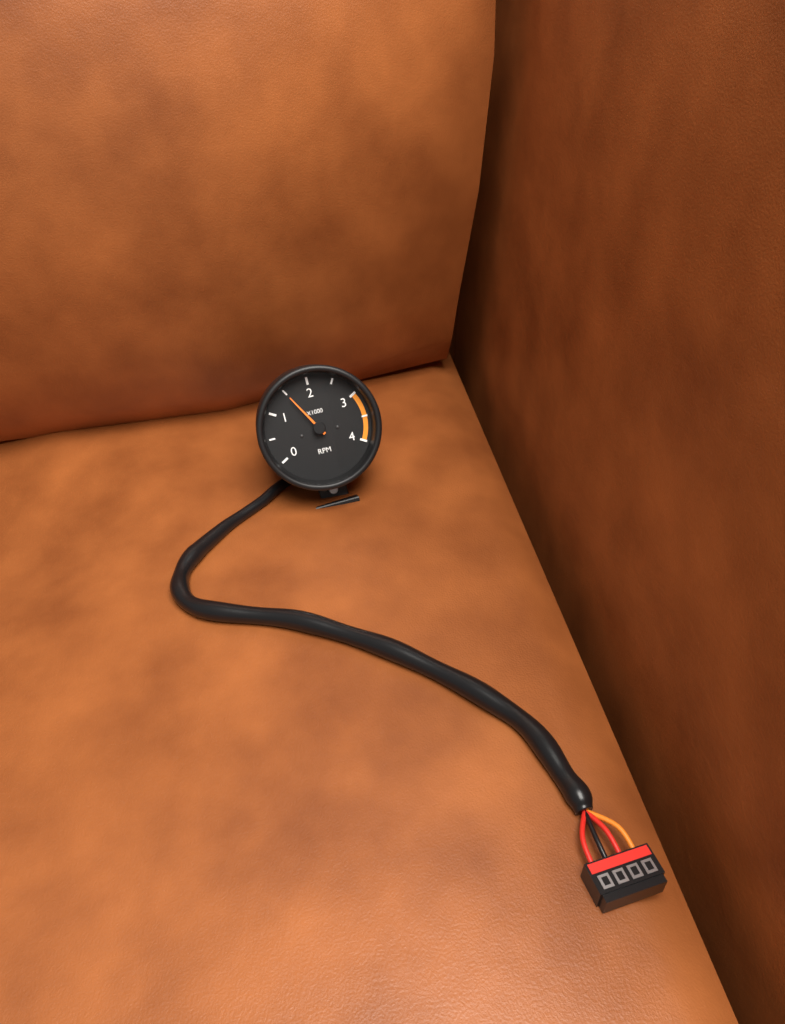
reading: 1500 RPM
